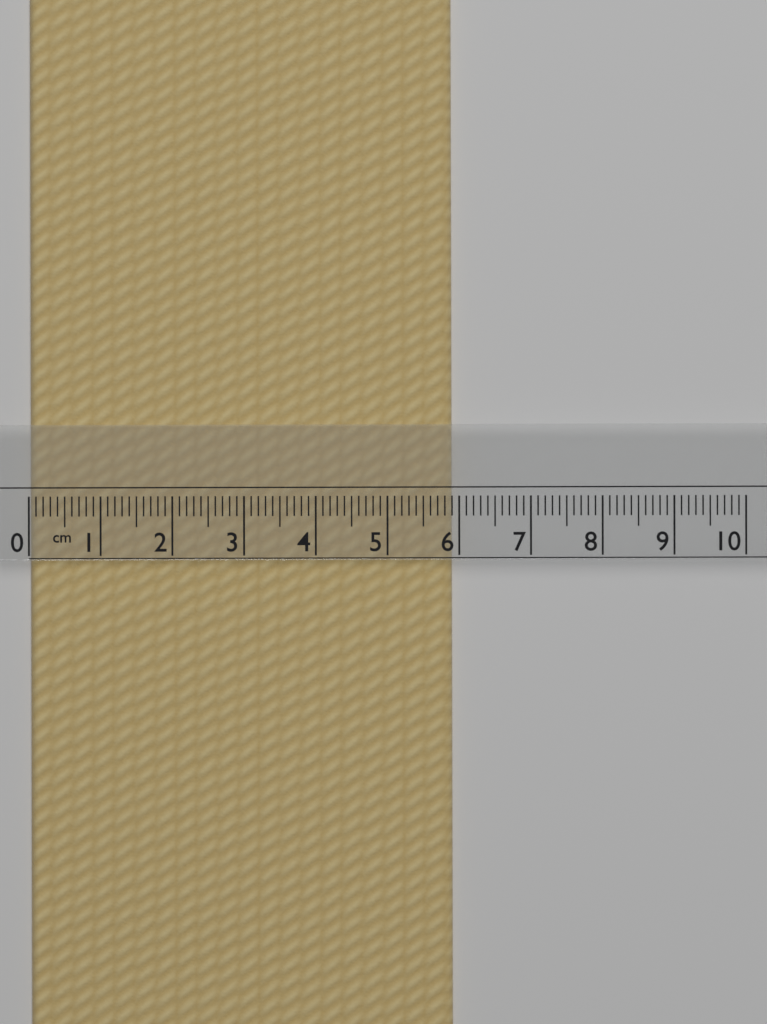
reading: 5.9 cm
